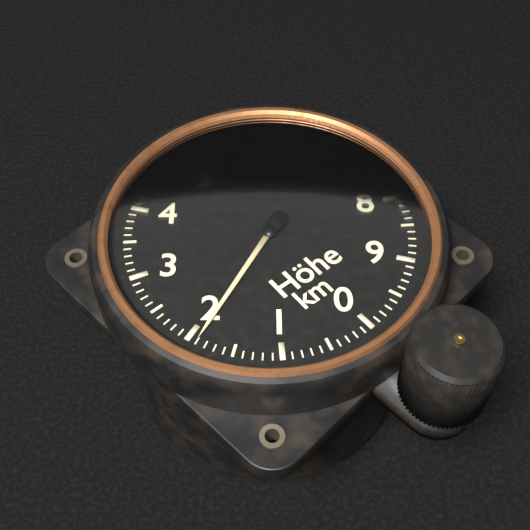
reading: 1.9 km
